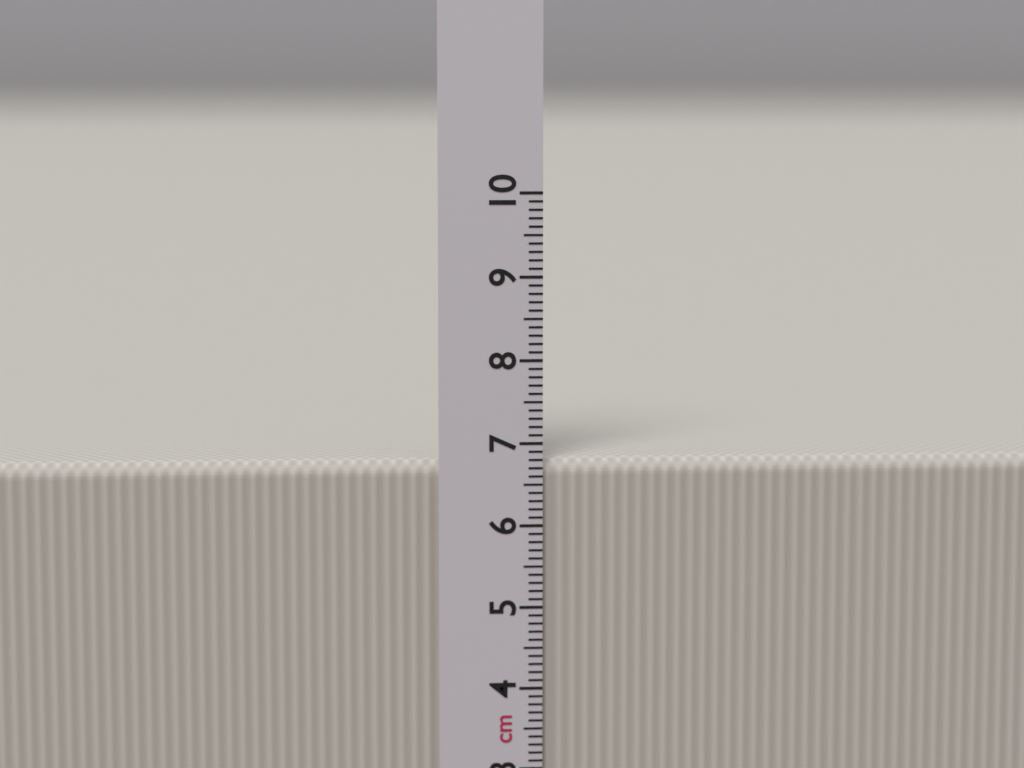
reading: 6.8 cm
